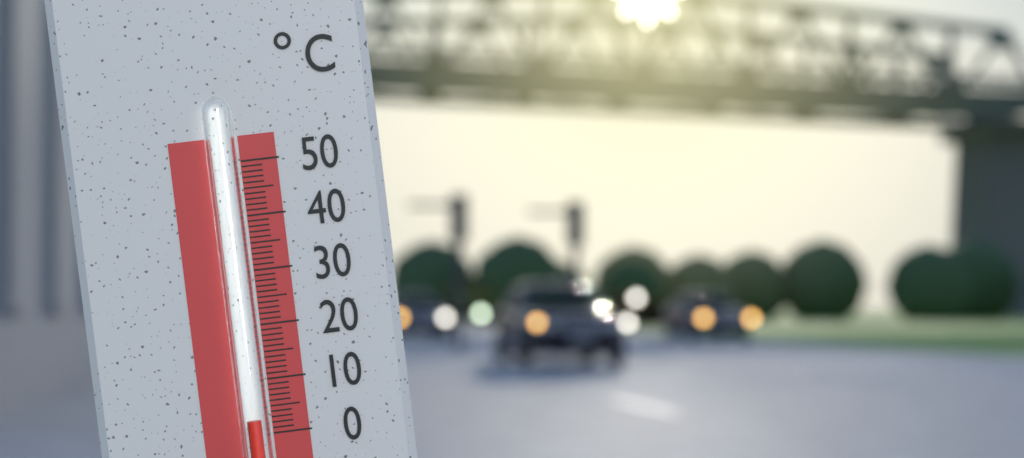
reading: 3 °C
